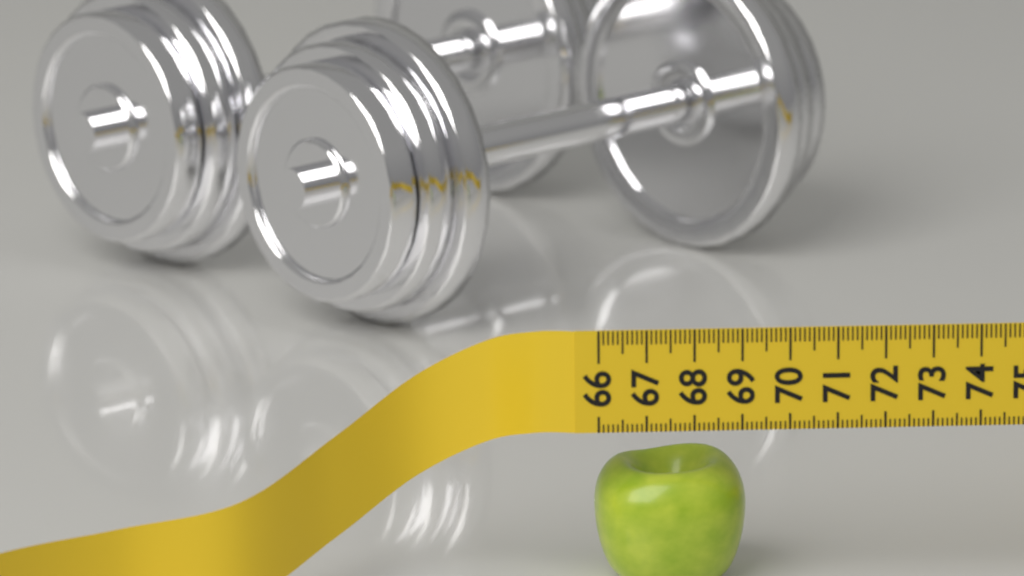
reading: 69.2 (no unit)
